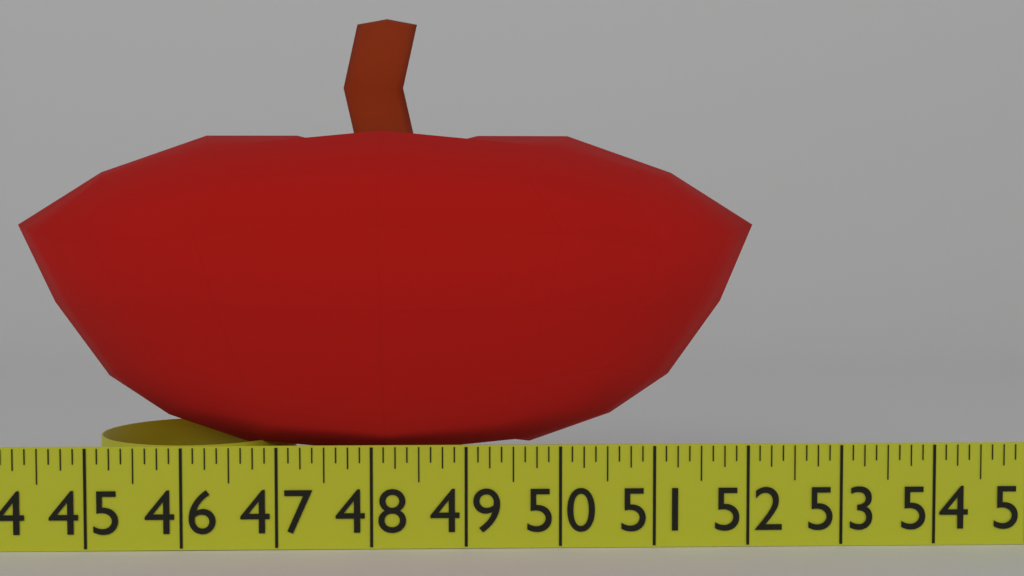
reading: 52.250 in
